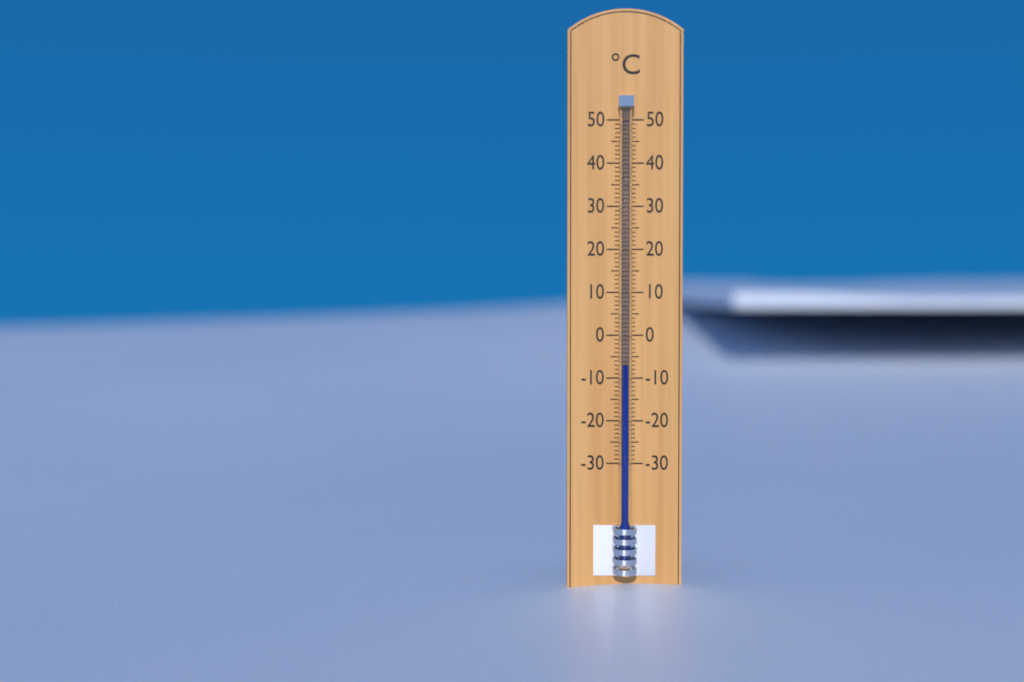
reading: -7 °C
